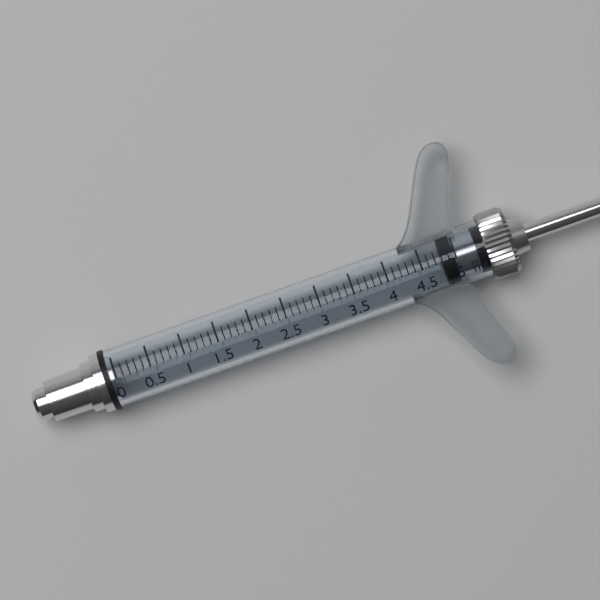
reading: 4.8 ml
